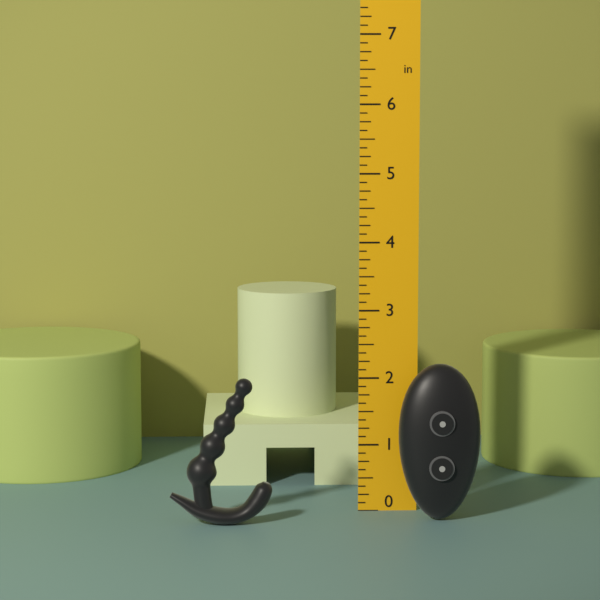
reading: 2.125 in
